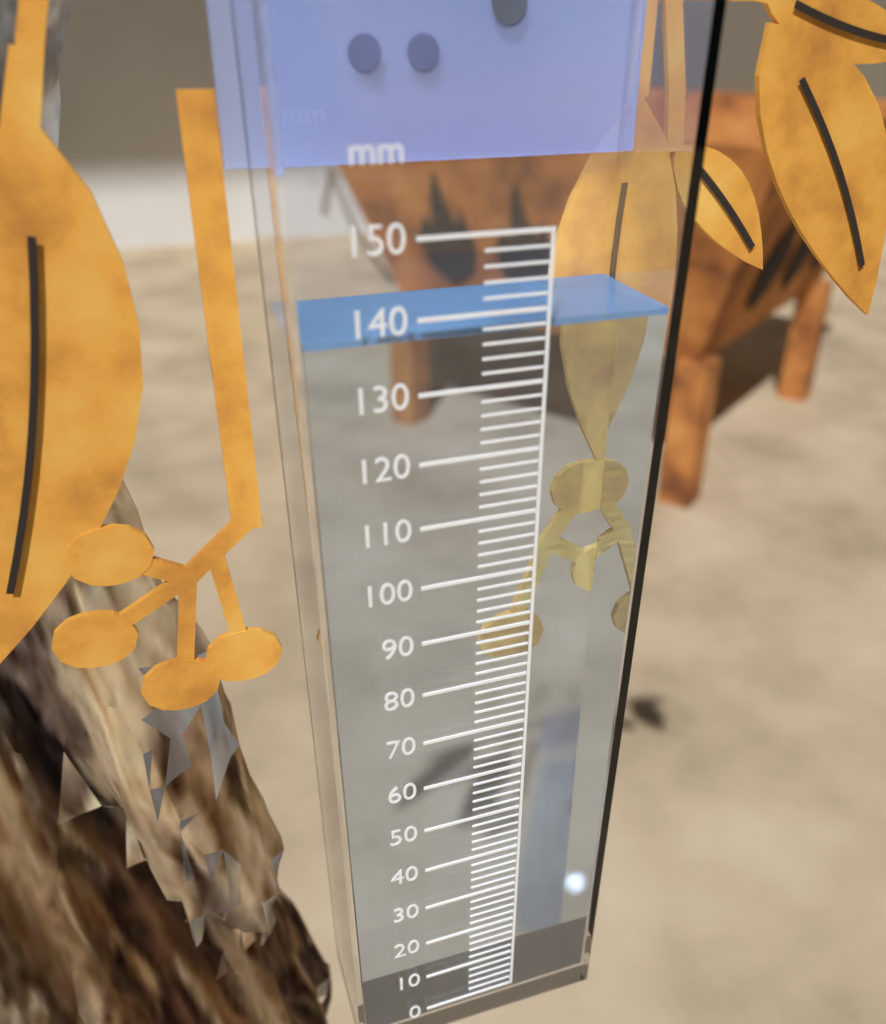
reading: 138 mm
